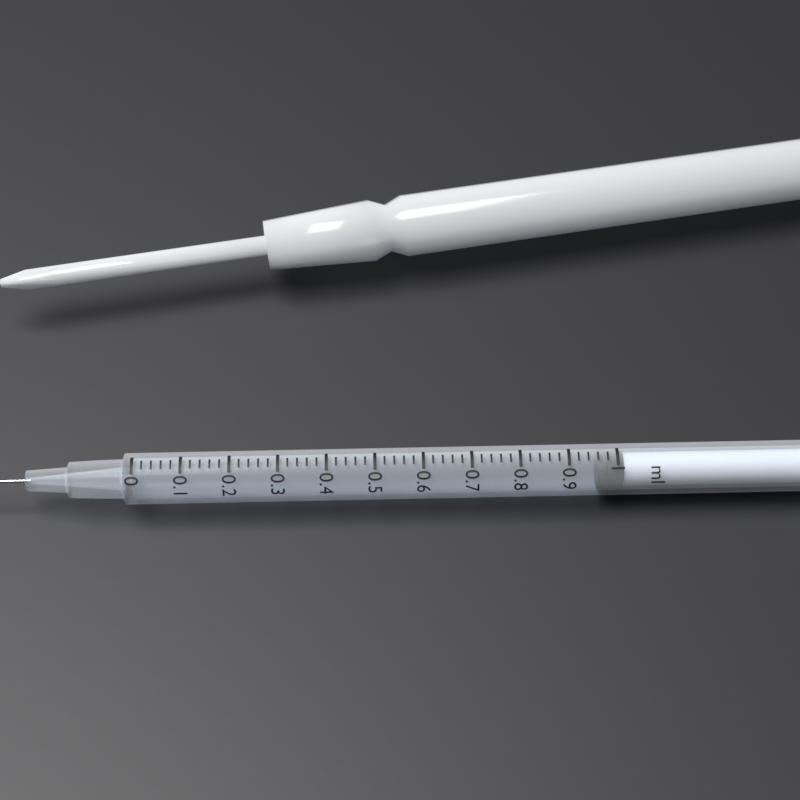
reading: 0.96 ml
